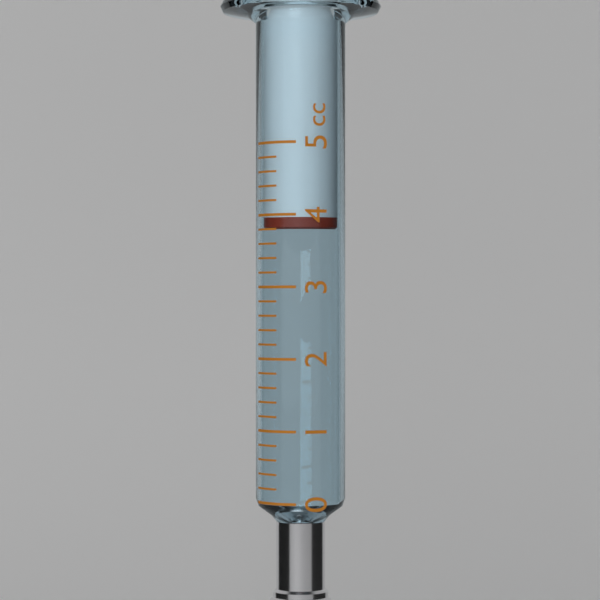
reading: 3.8 cc
